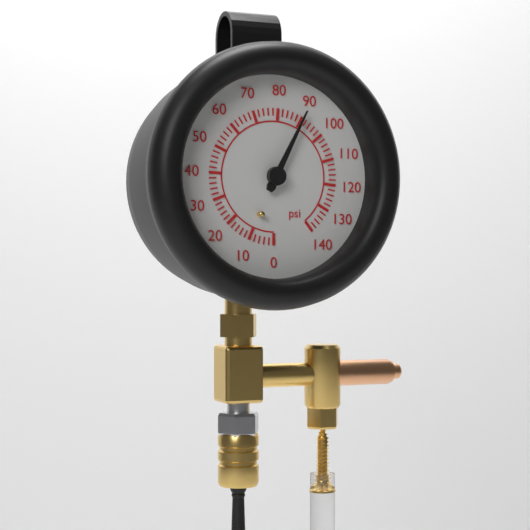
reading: 90 psi
